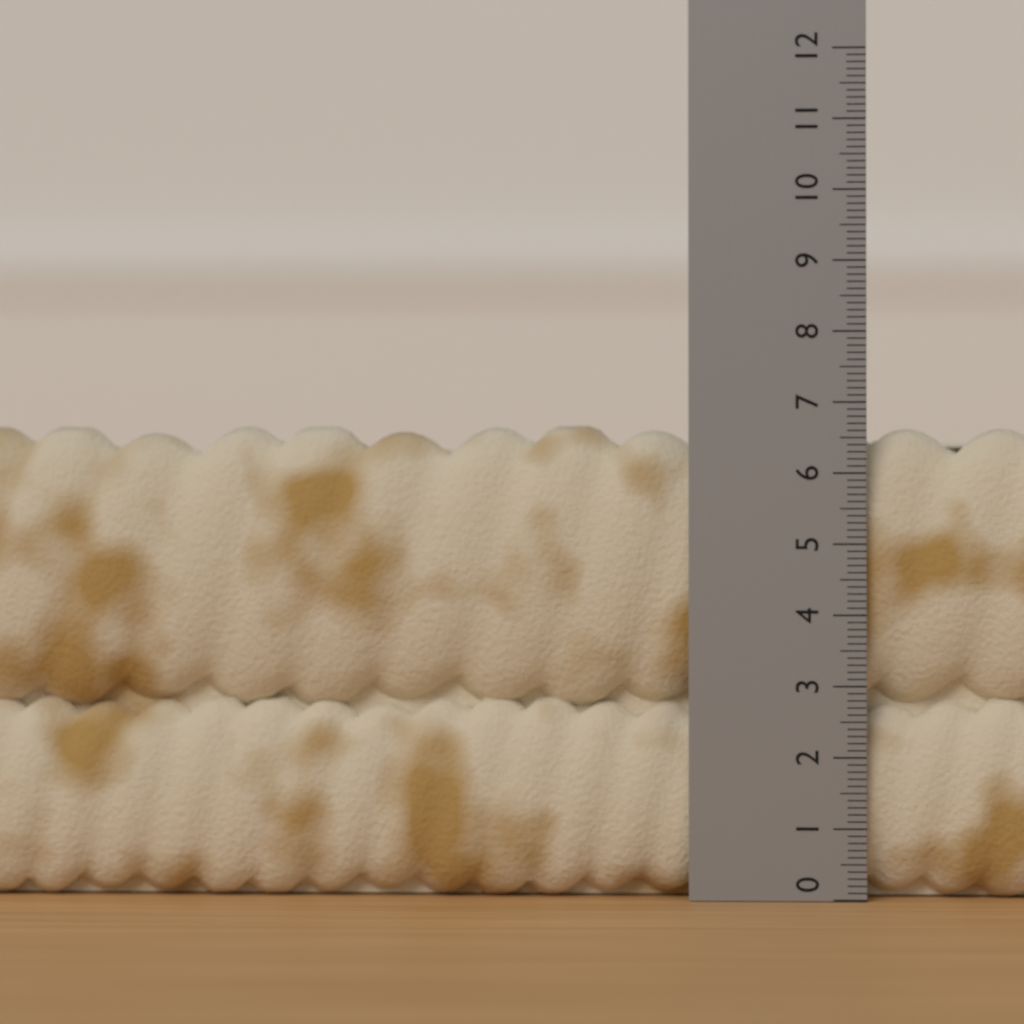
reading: 6.7 (no unit)
